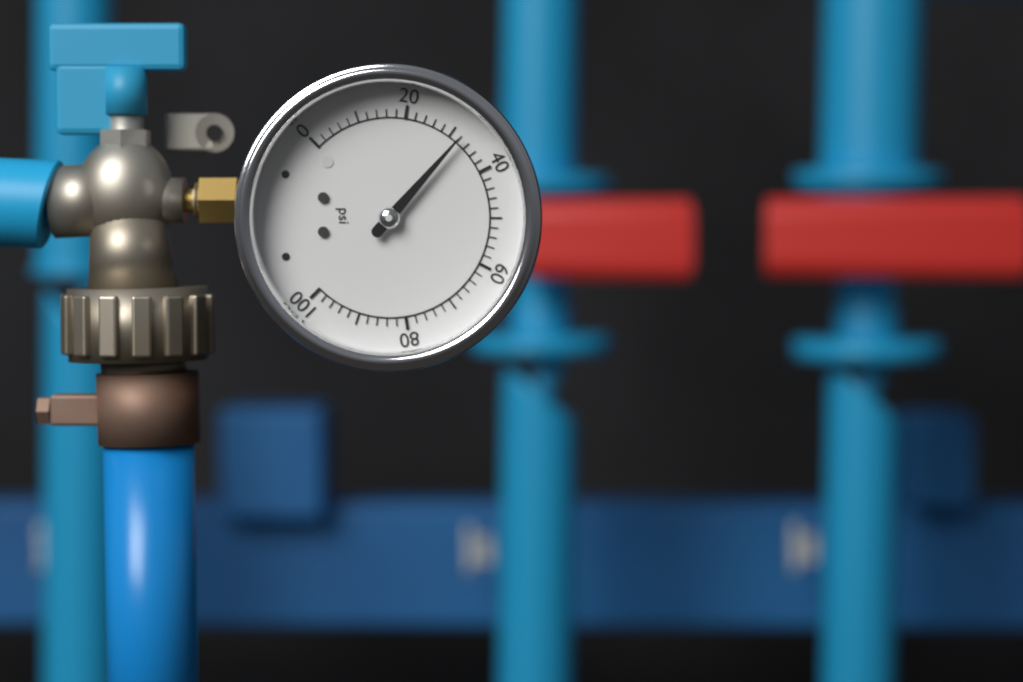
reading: 32 psi
